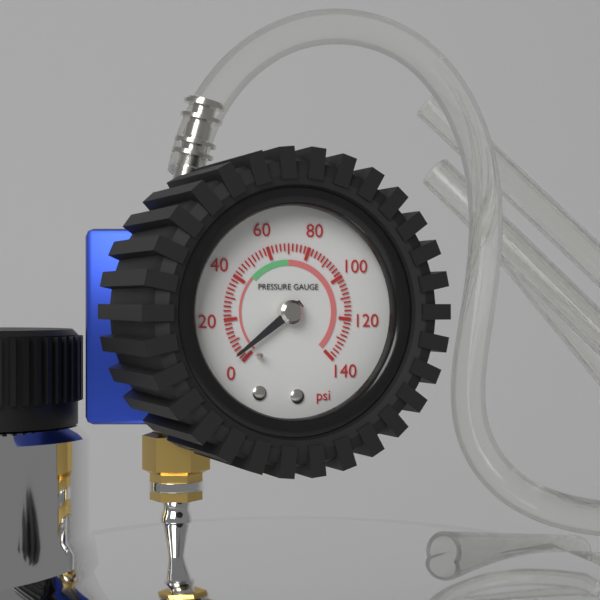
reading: 4 psi
